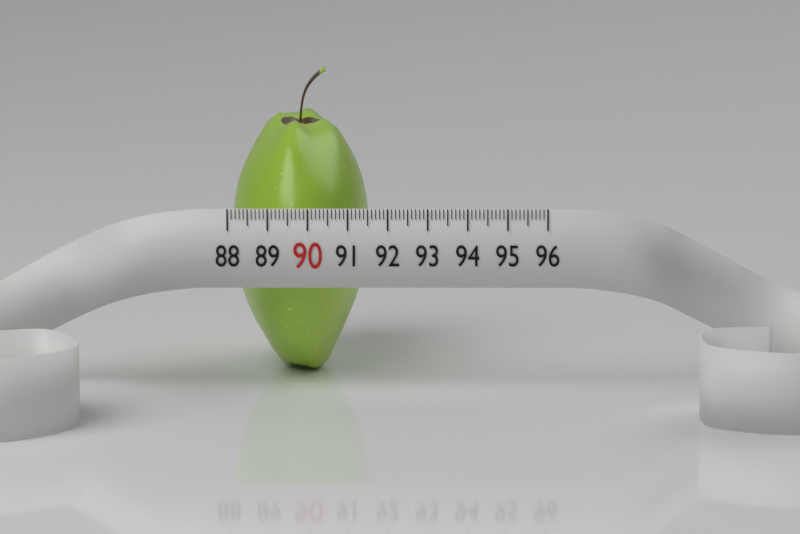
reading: 91.5 (no unit)
